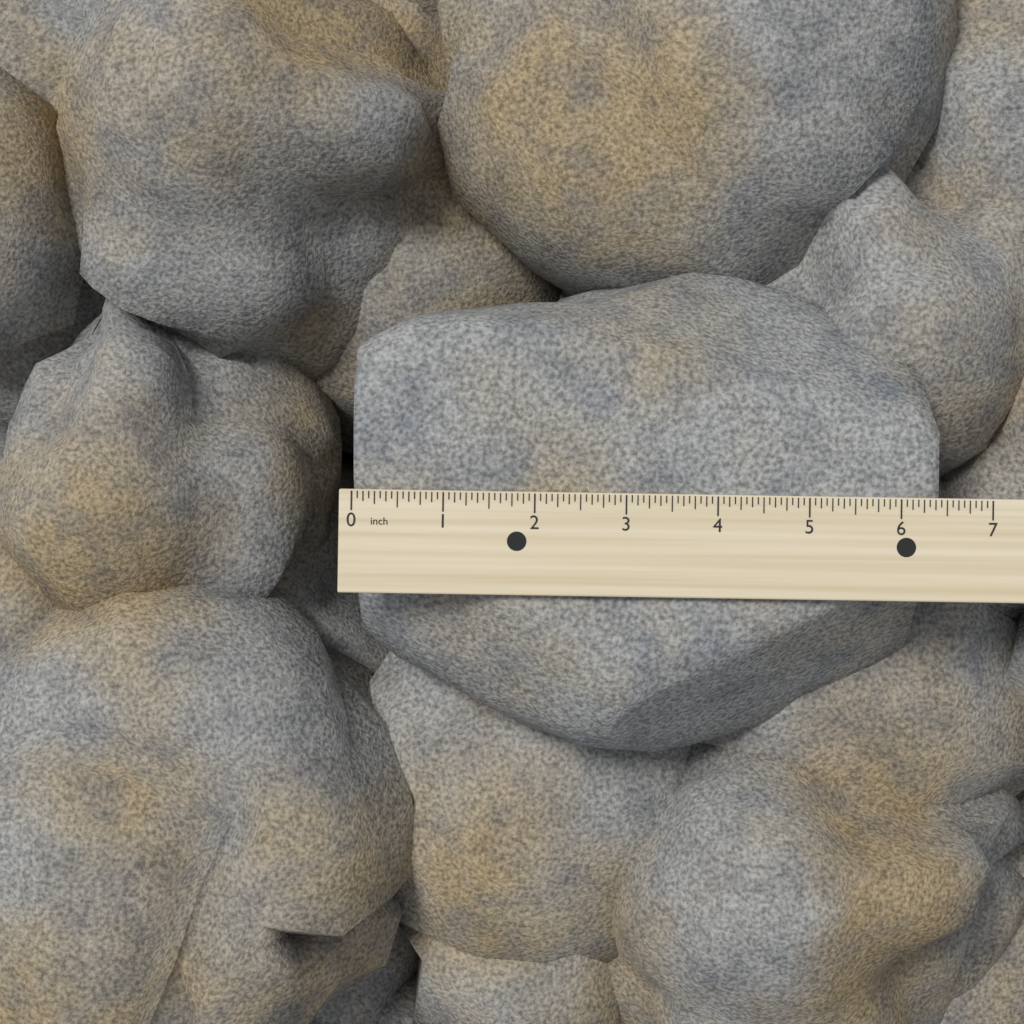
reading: 6.4375 inch
